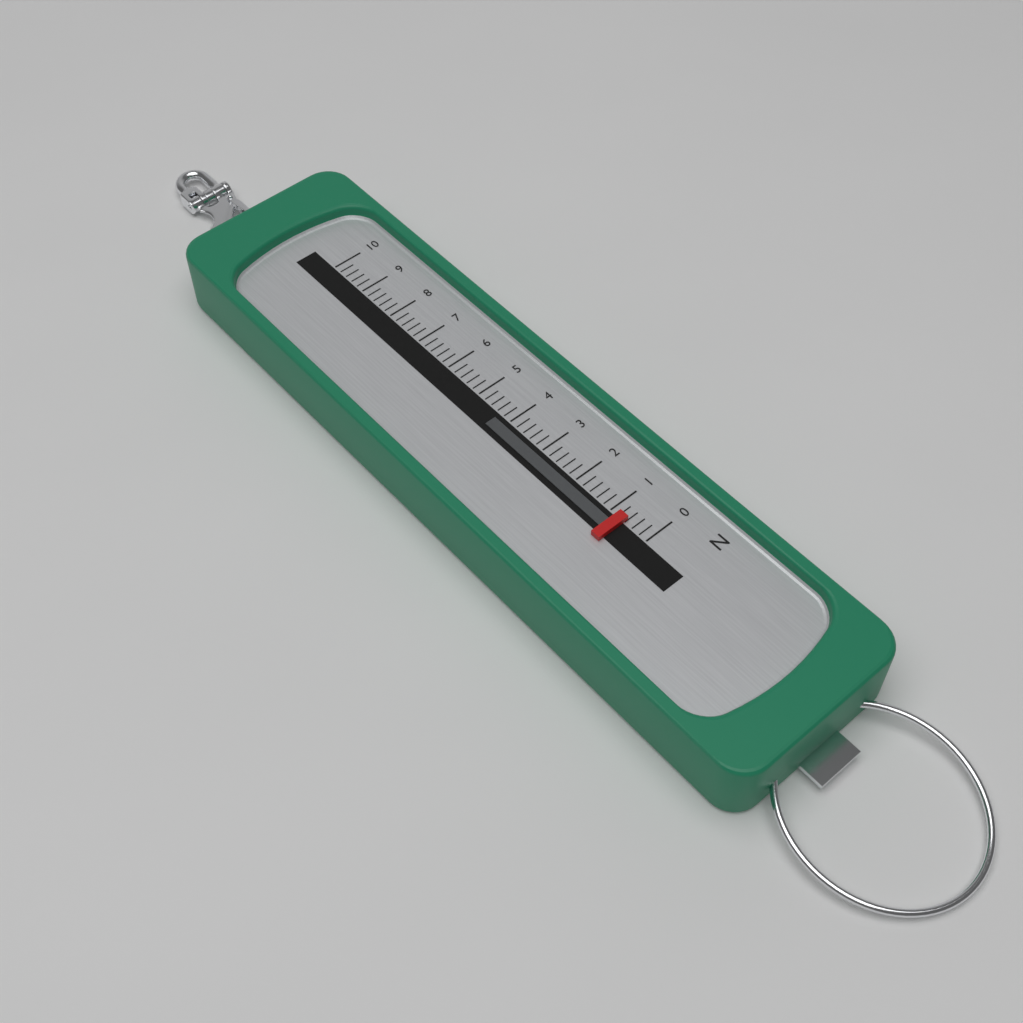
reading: 0.6 N
